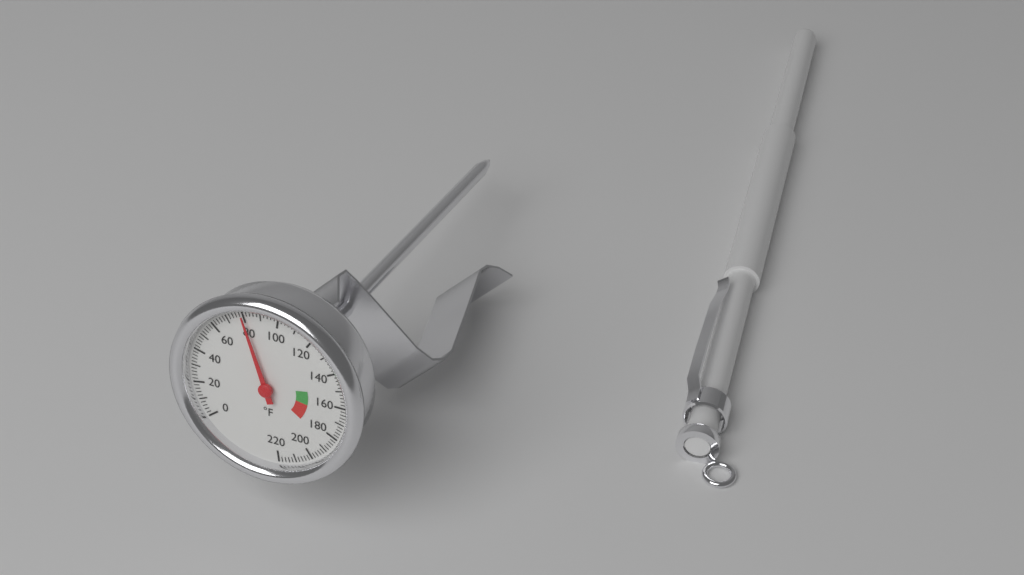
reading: 80 °F
